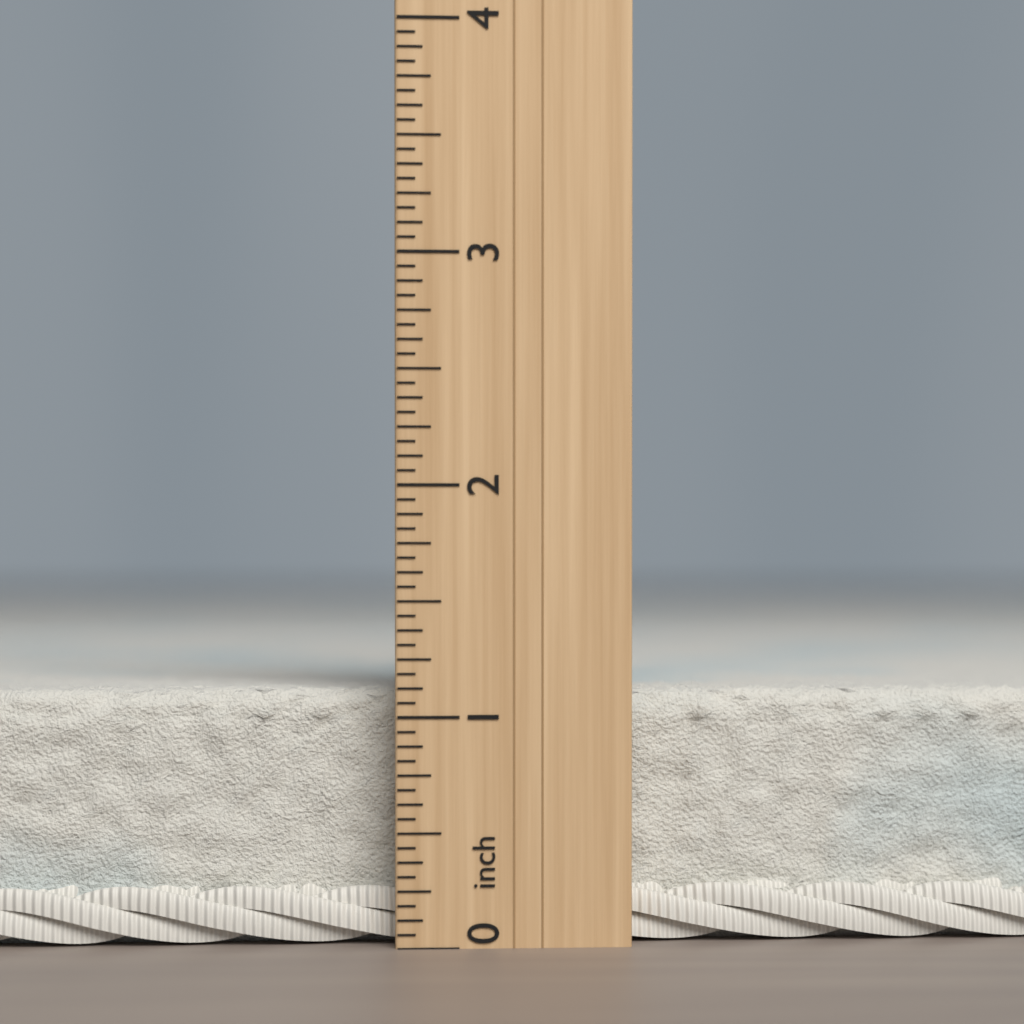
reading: 1.1250 inch
